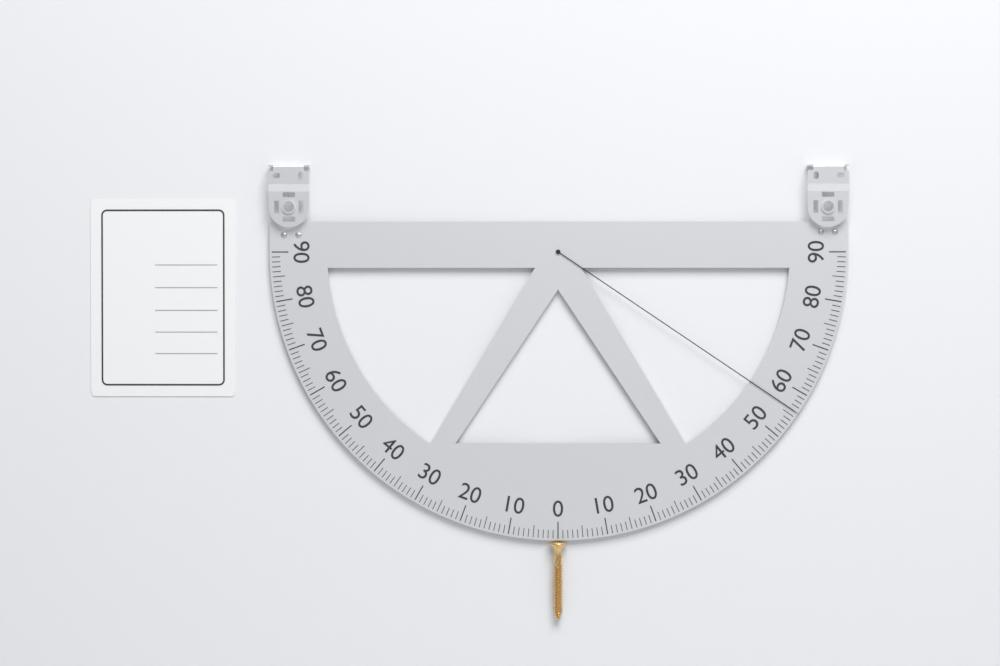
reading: 56 (no unit)
